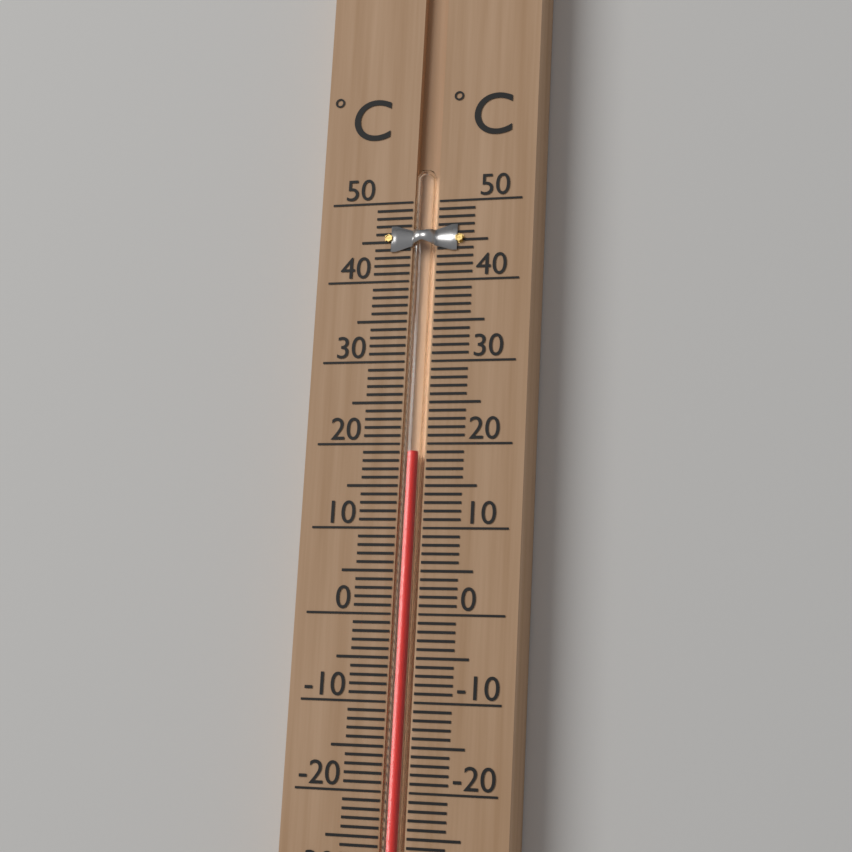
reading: 19 °C
